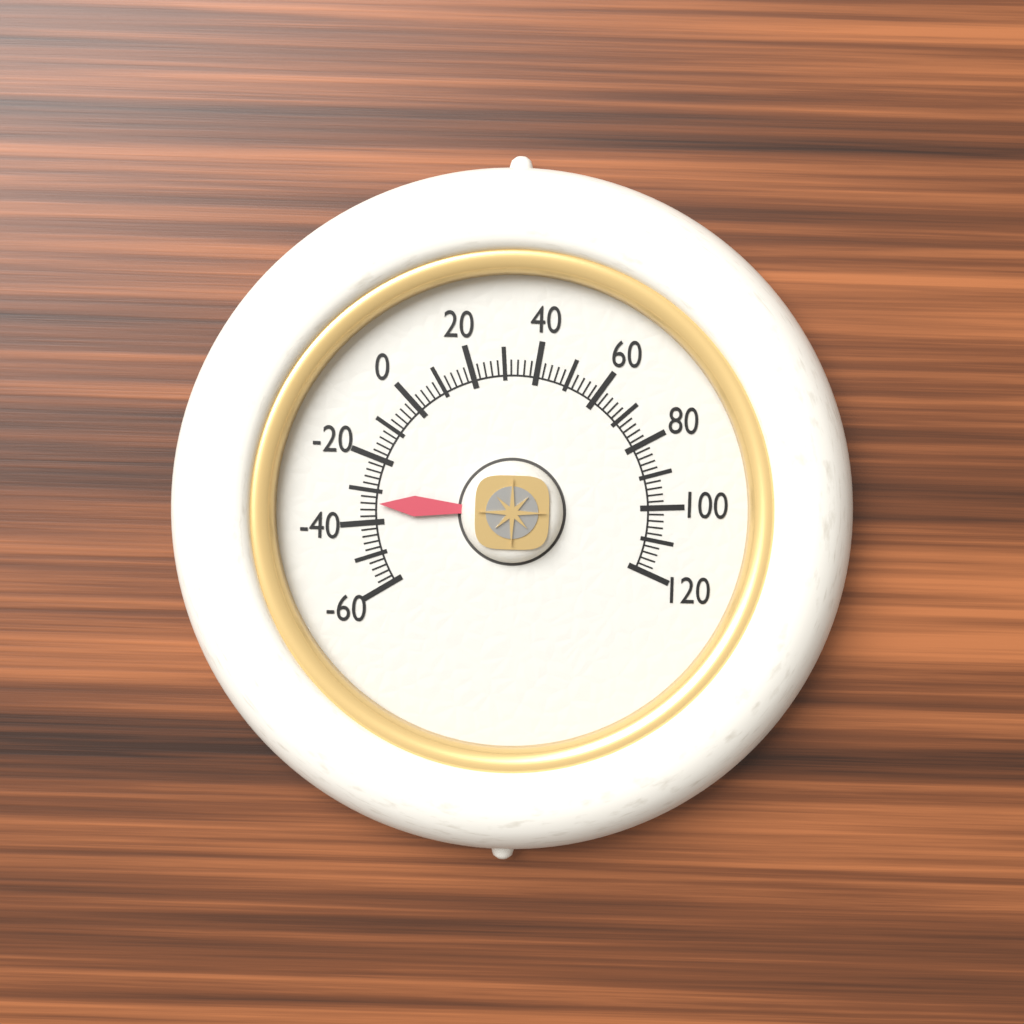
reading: -34 (no unit)
